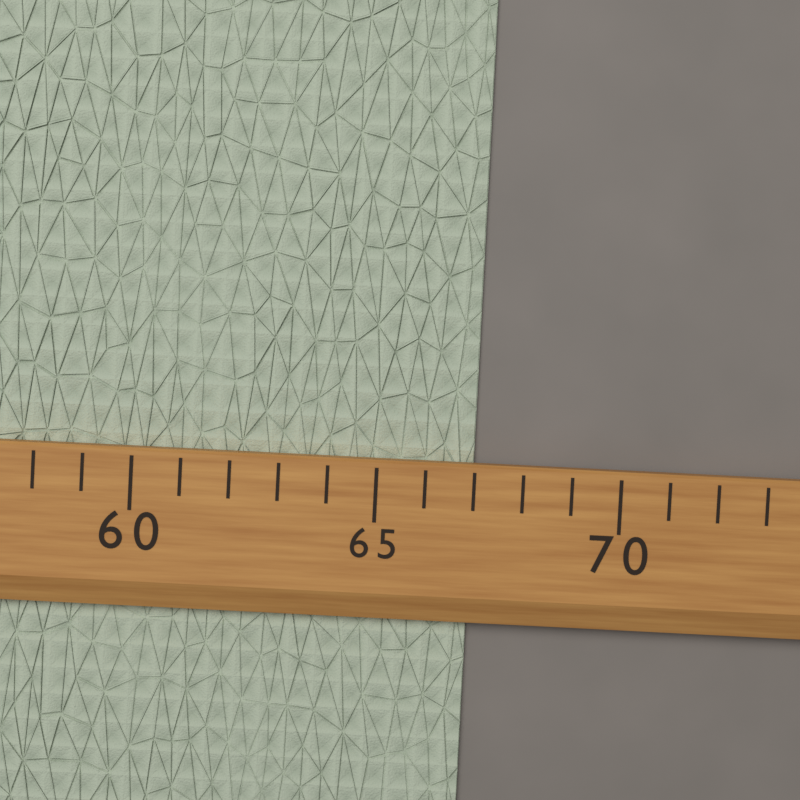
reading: 67 (no unit)
